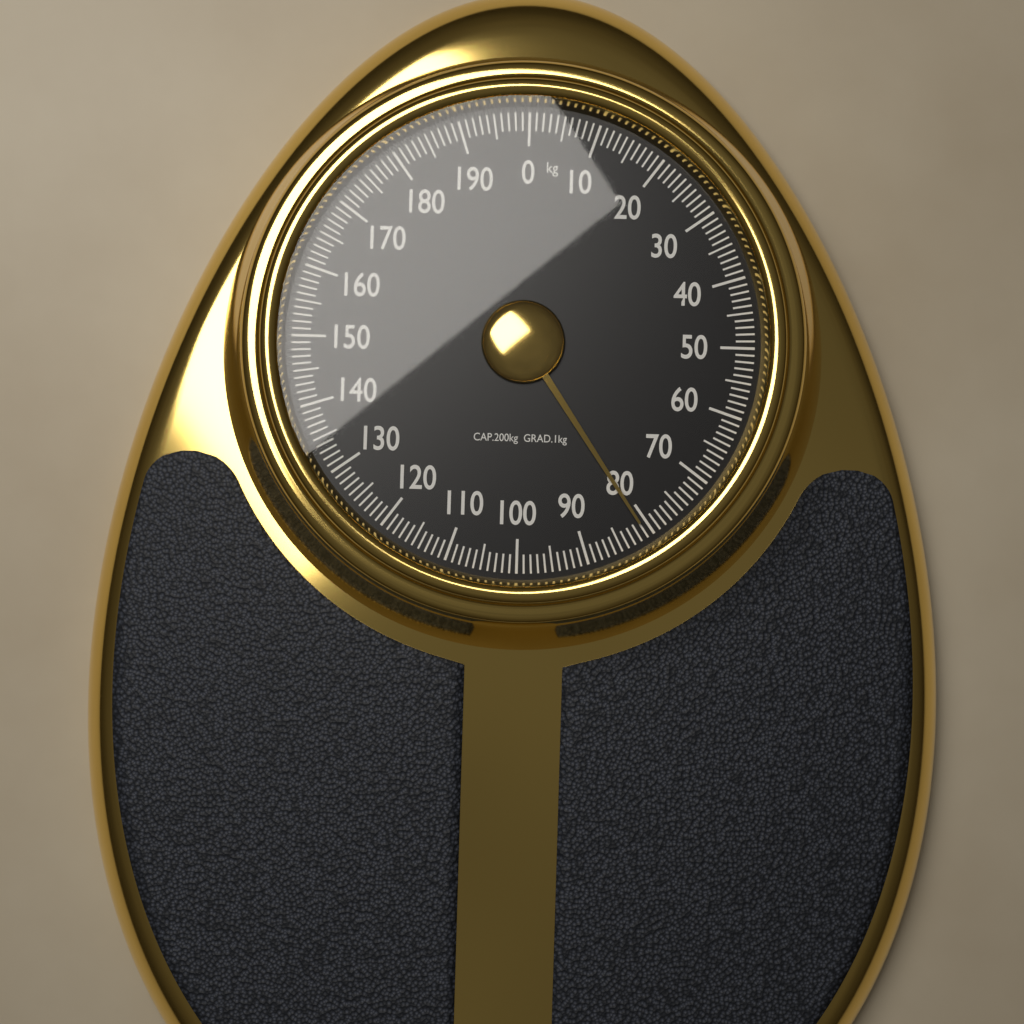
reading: 81 kg
